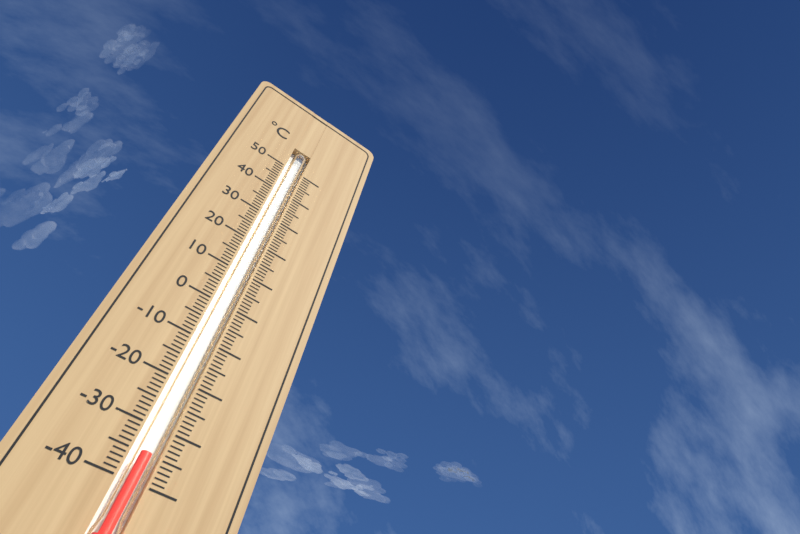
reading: -35 °C
